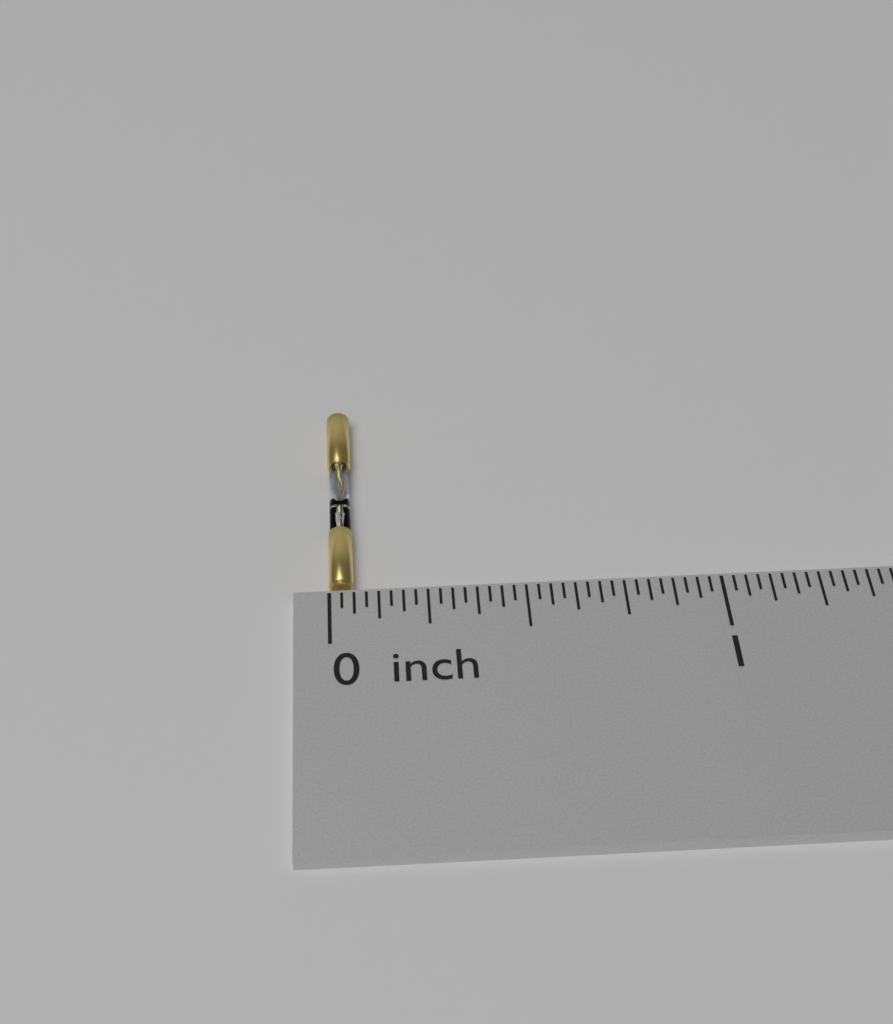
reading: 0.06250 inch
